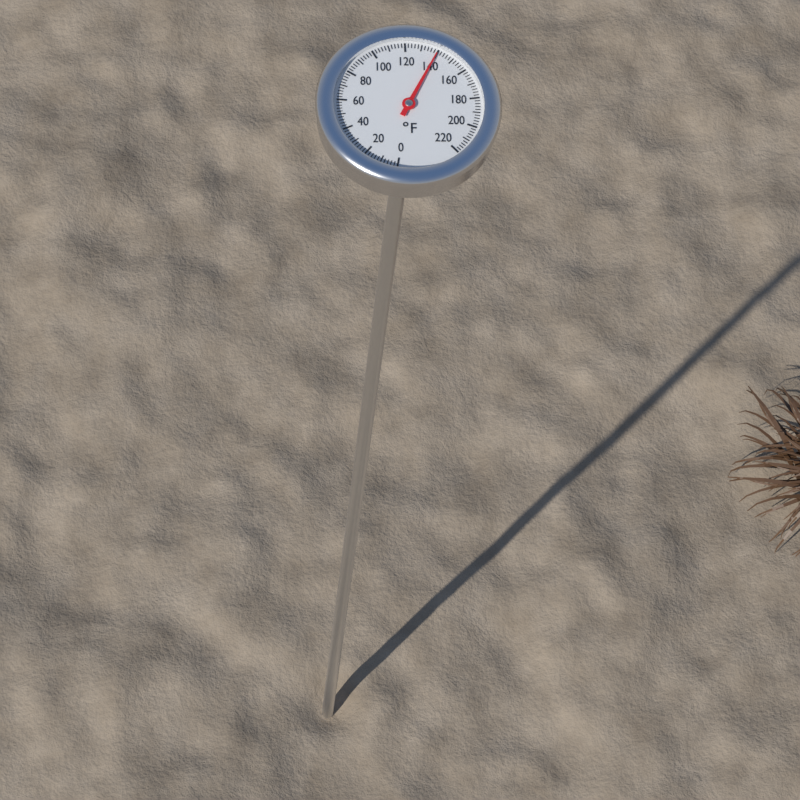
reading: 140 °F
